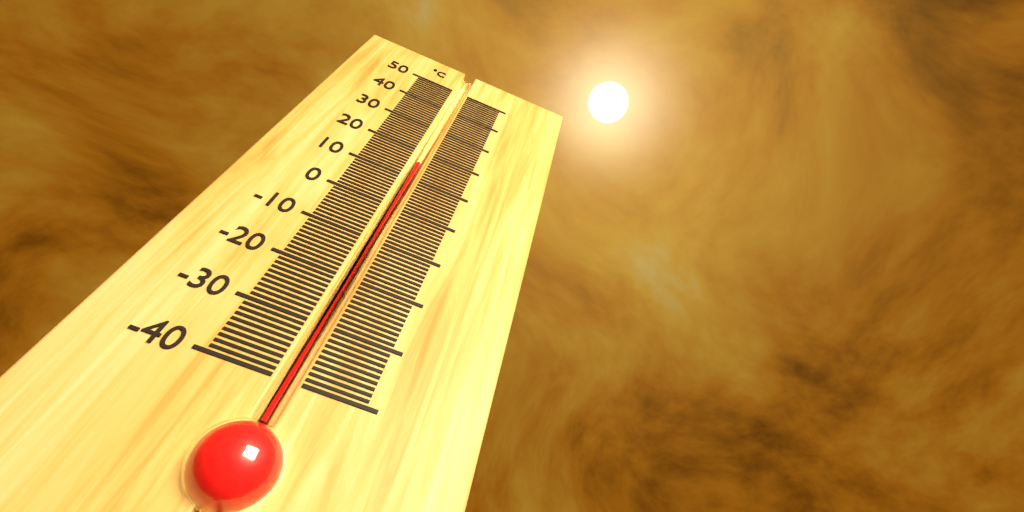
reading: 16 °C
